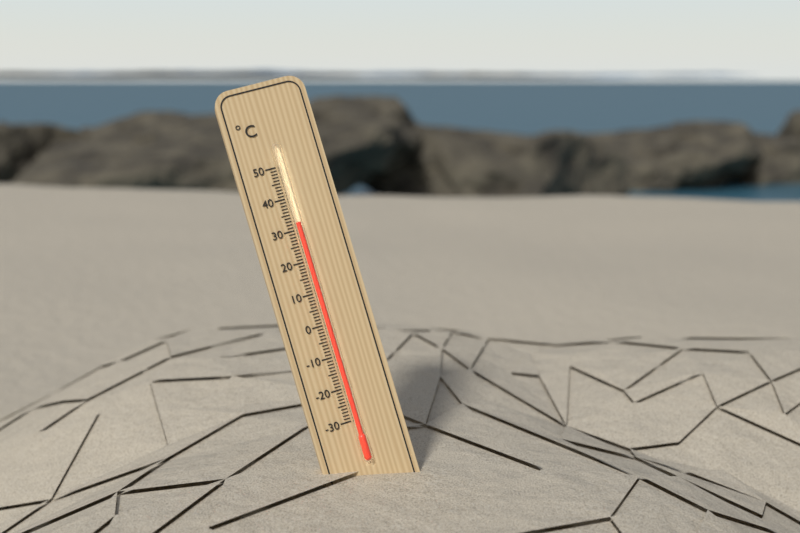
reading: 32 °C
